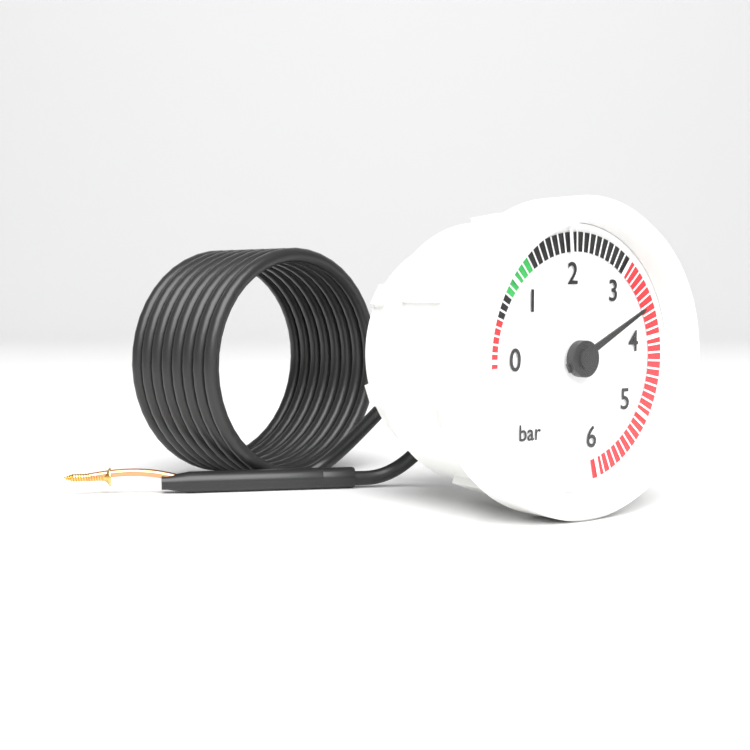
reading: 3.6 bar
